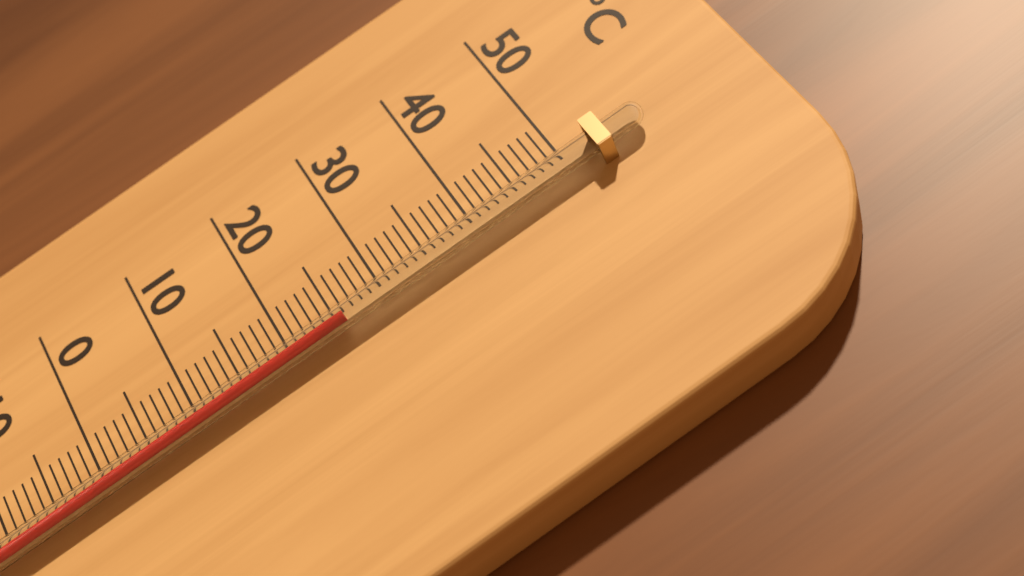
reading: 26 °C
